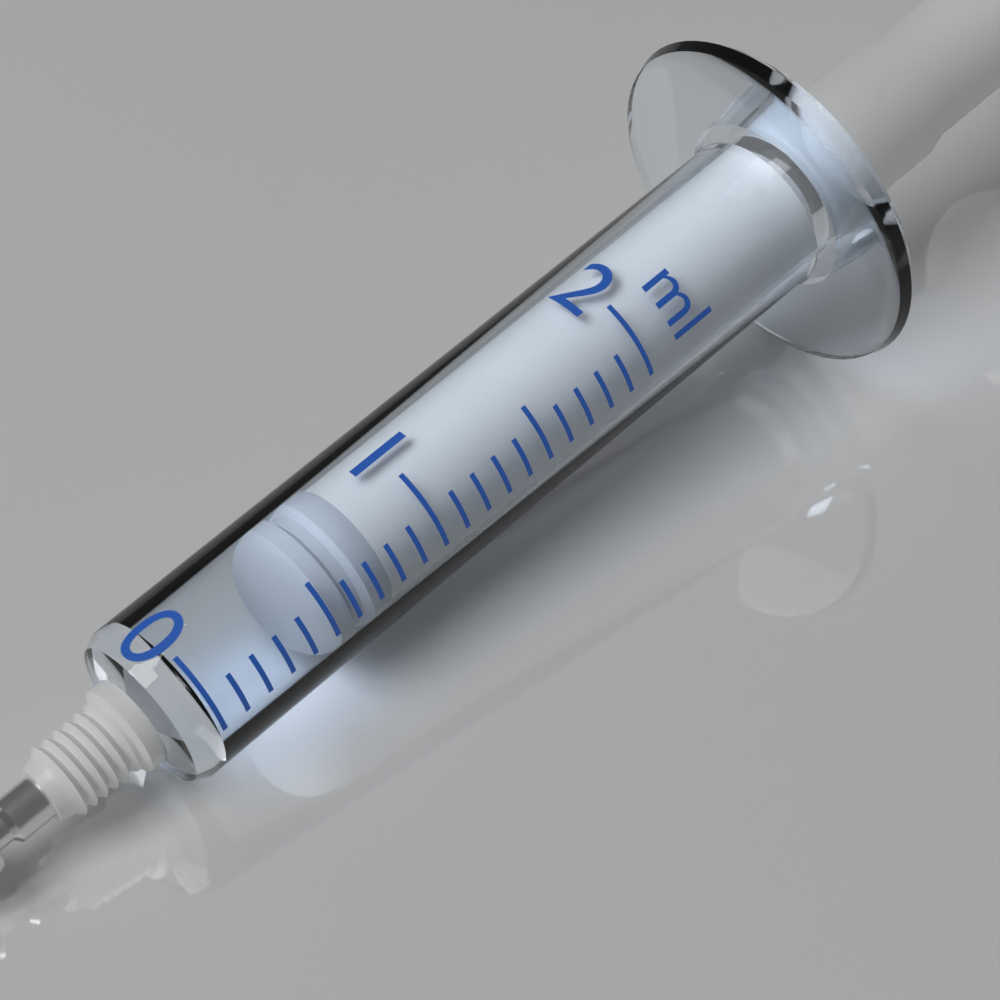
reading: 0.5 ml
